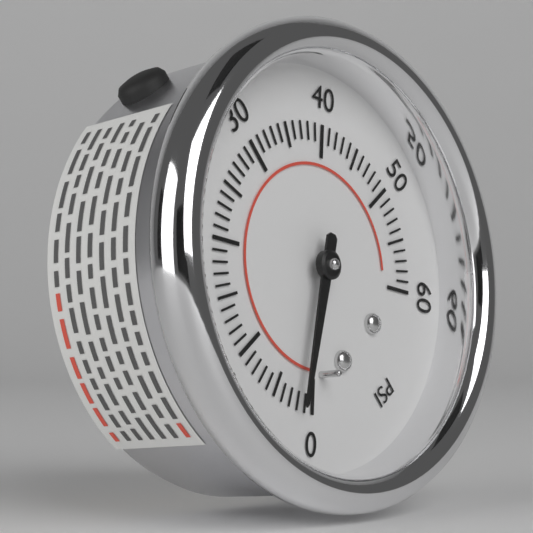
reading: 2 psi
